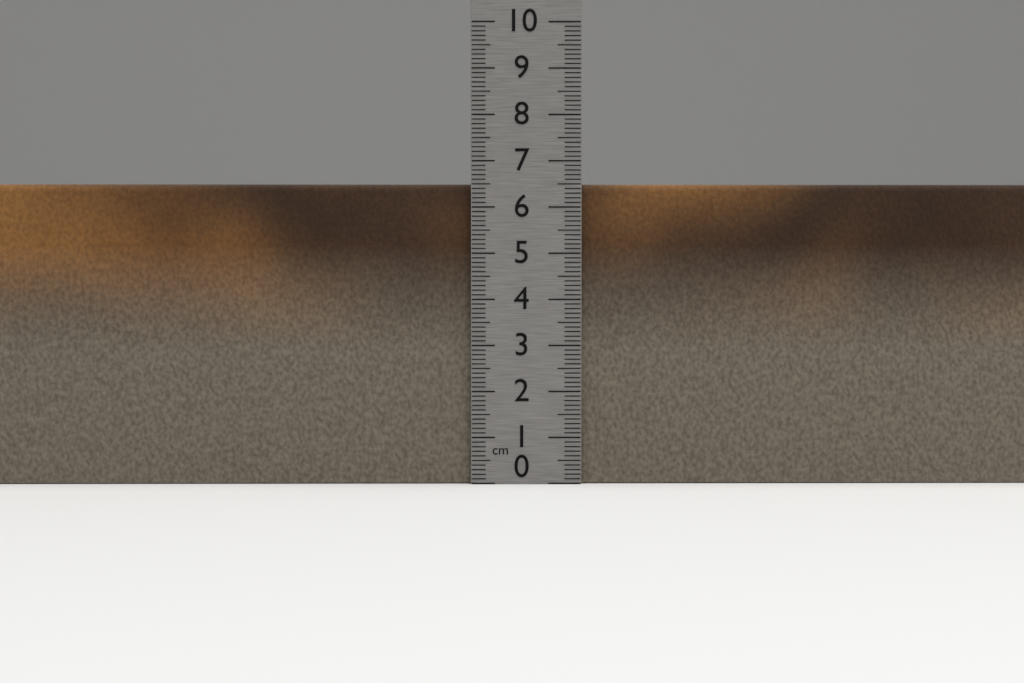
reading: 6.5 cm
